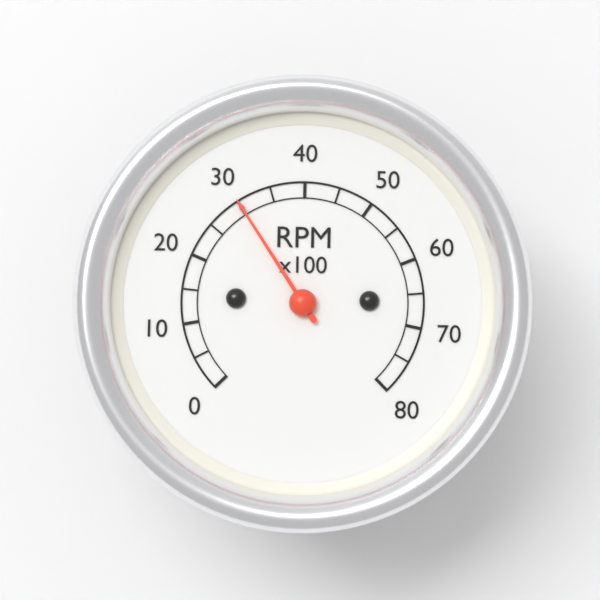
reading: 30 RPM x100
